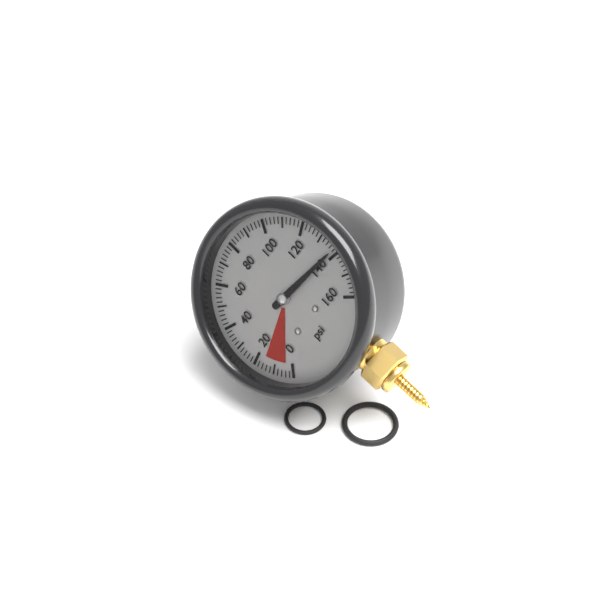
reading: 138 psi
